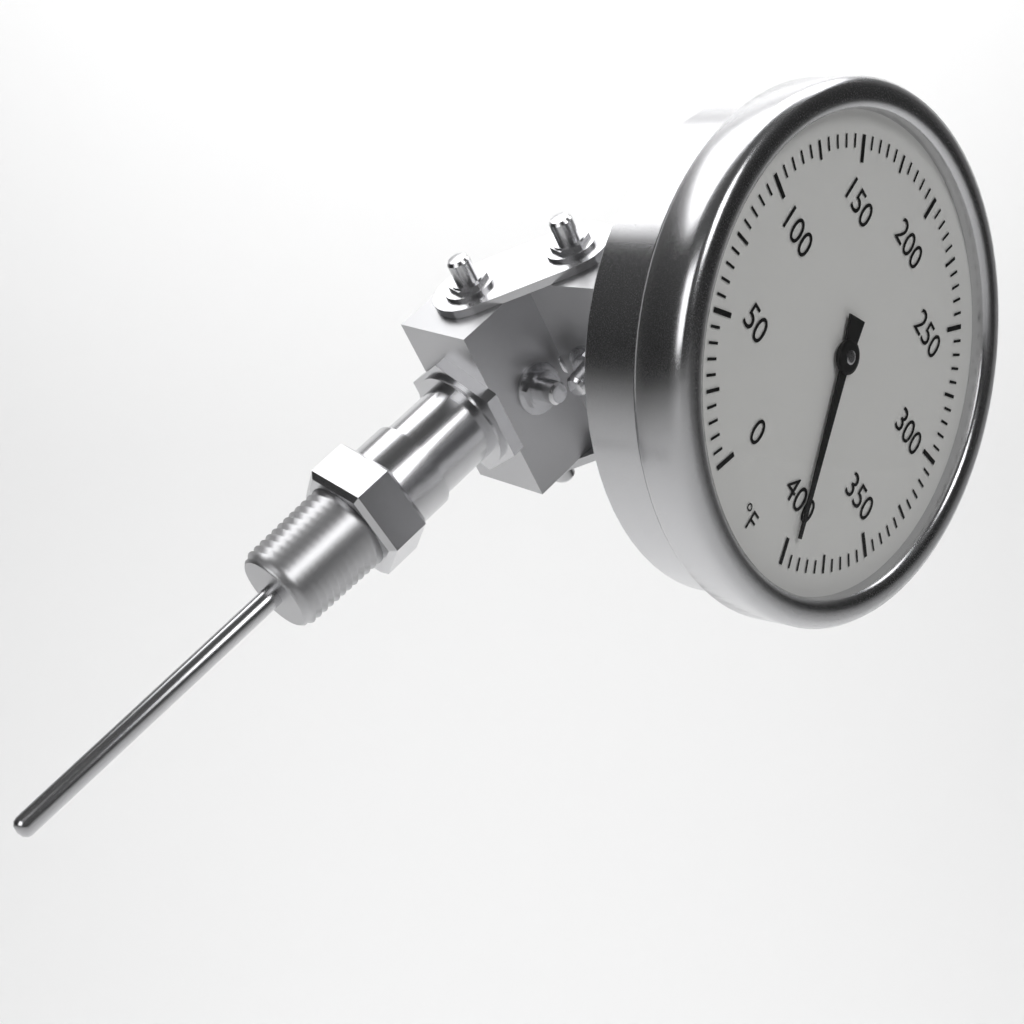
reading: 395 °F
